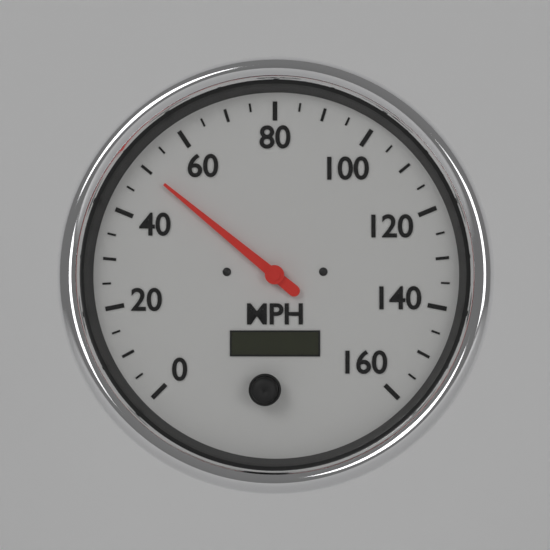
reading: 50 MPH
